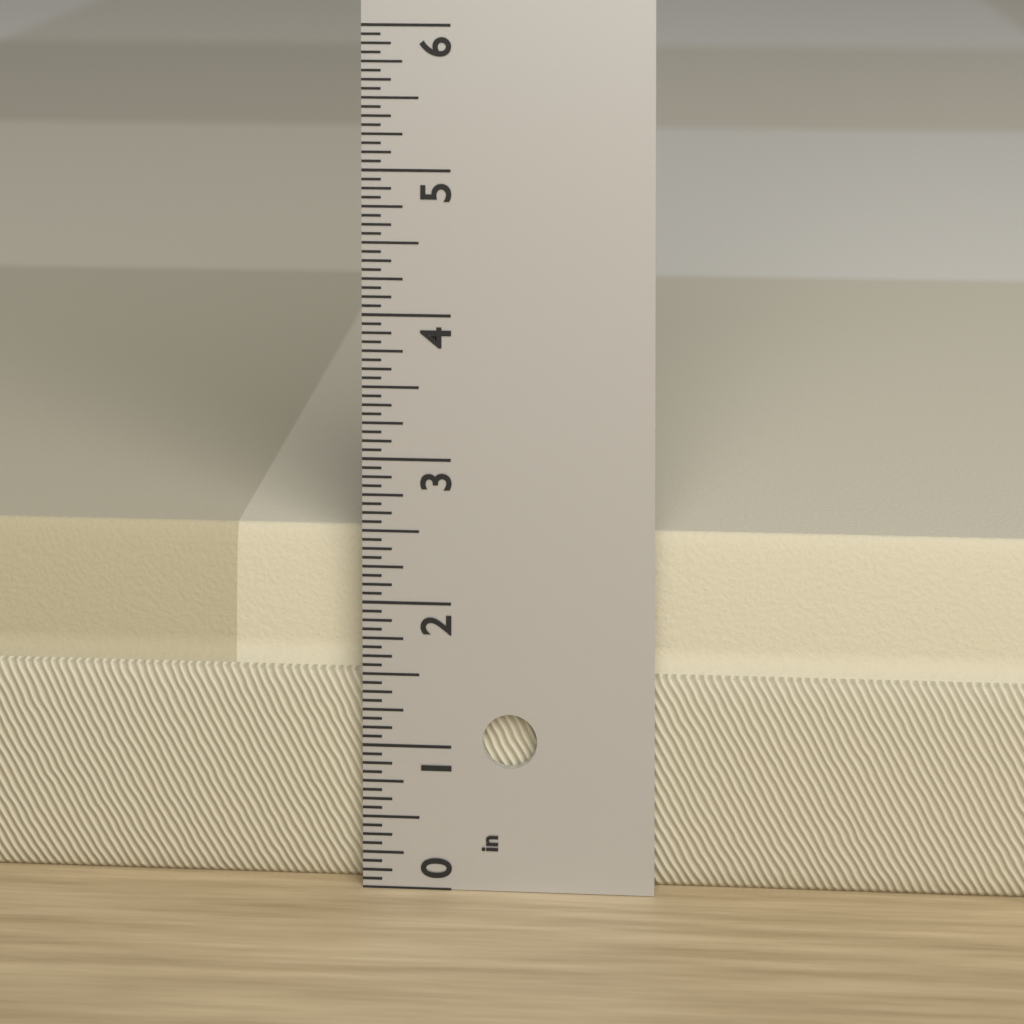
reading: 2.4375 in
